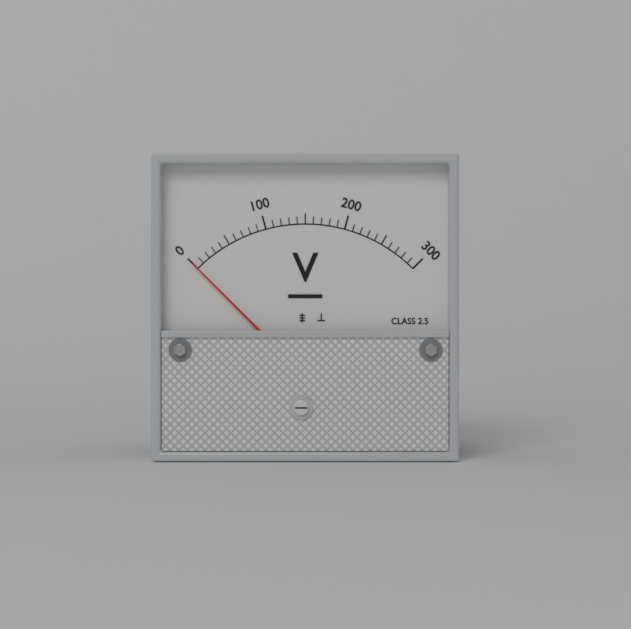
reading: 0 V
